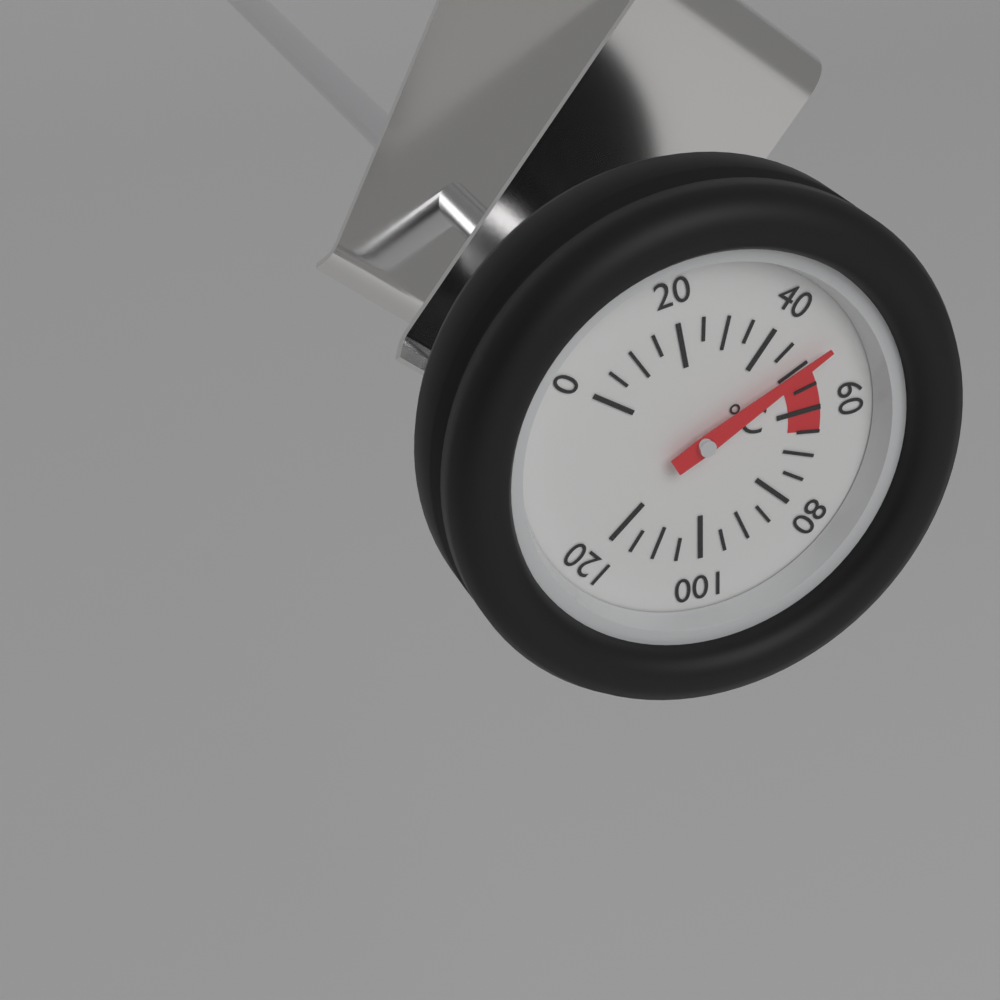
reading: 50 °C
